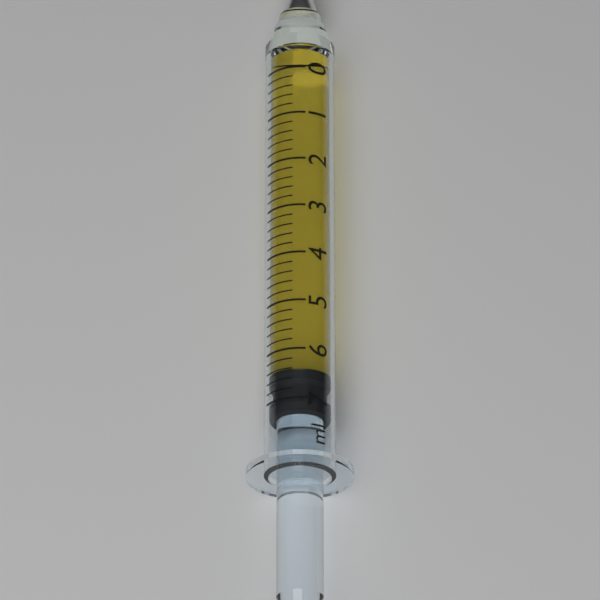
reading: 6.4 ml
